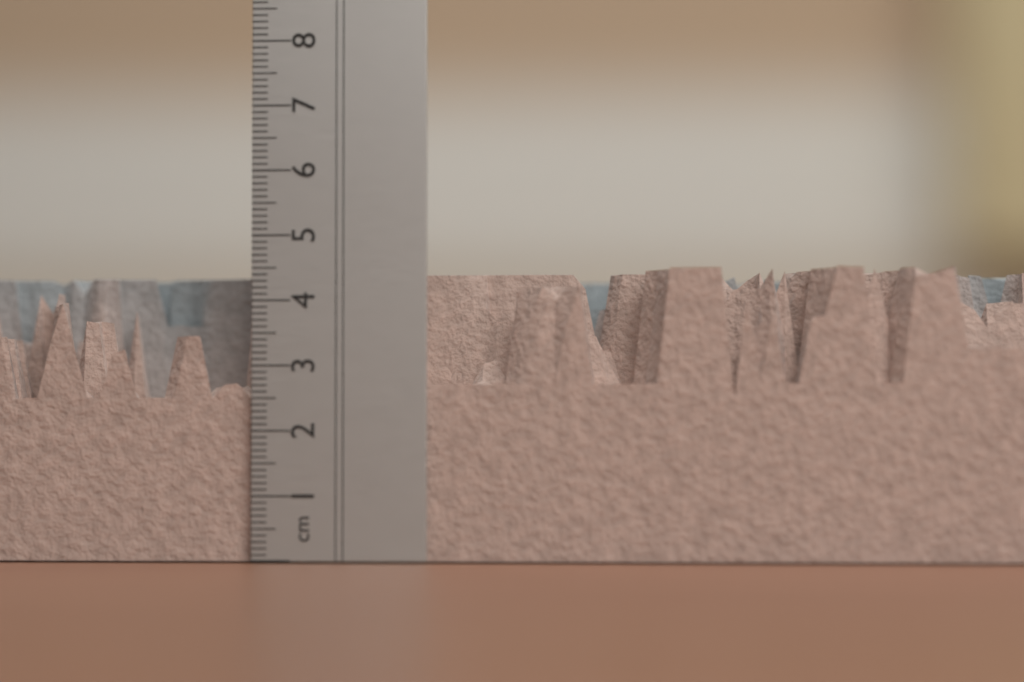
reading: 4.5 cm
